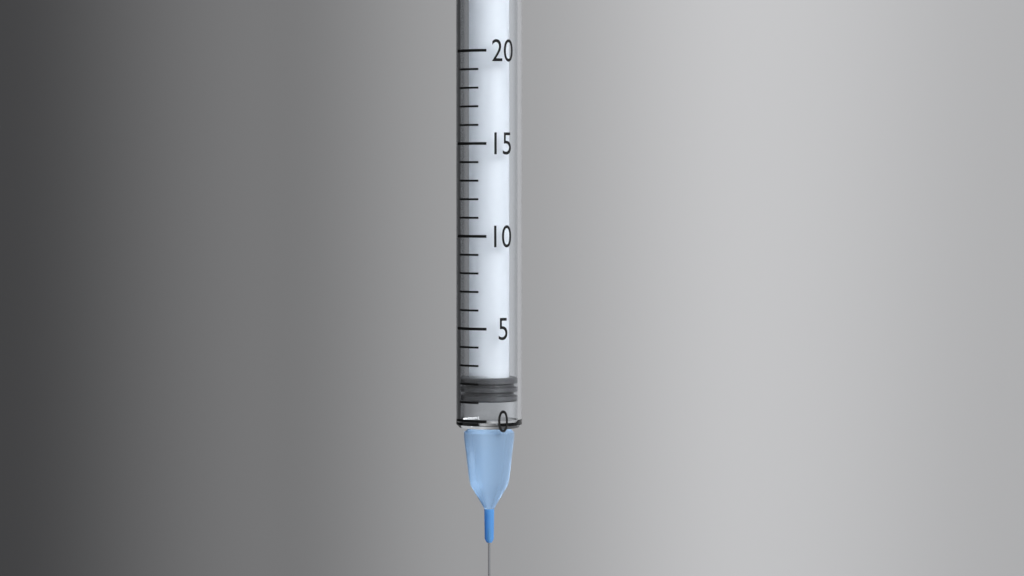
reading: 1 (no unit)
